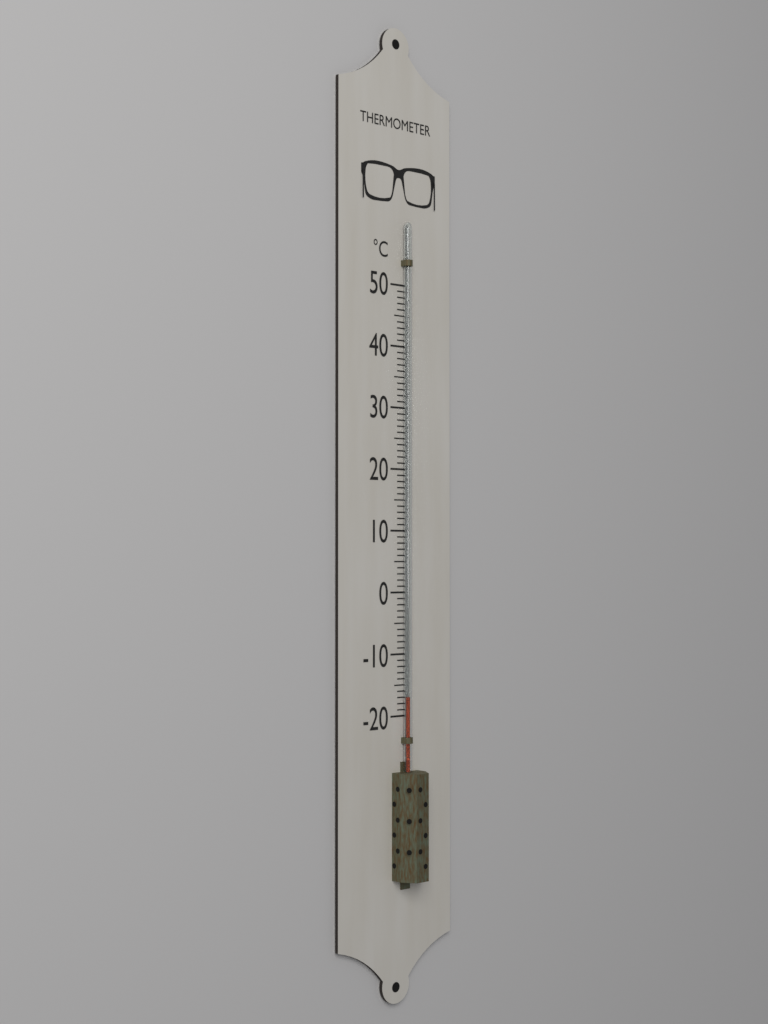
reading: -17 °C
